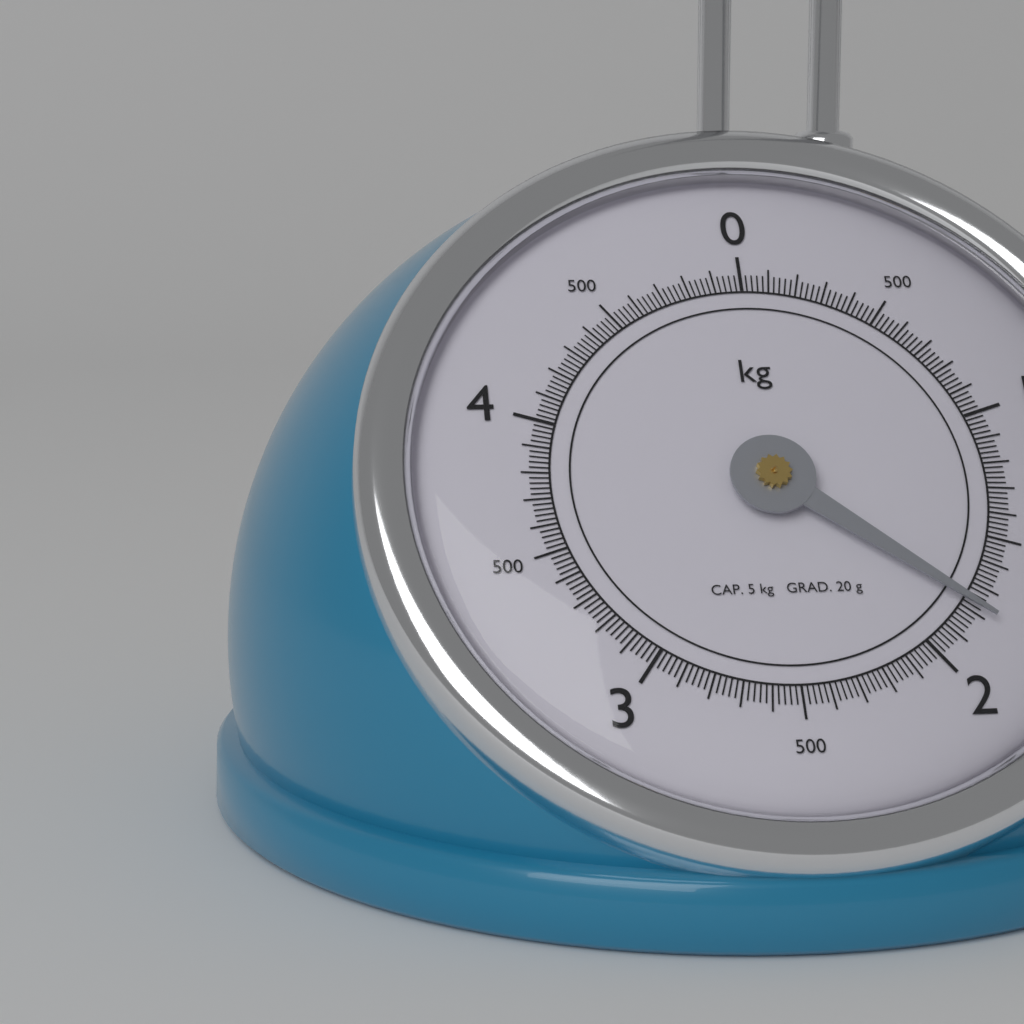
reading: 1.78 kg
